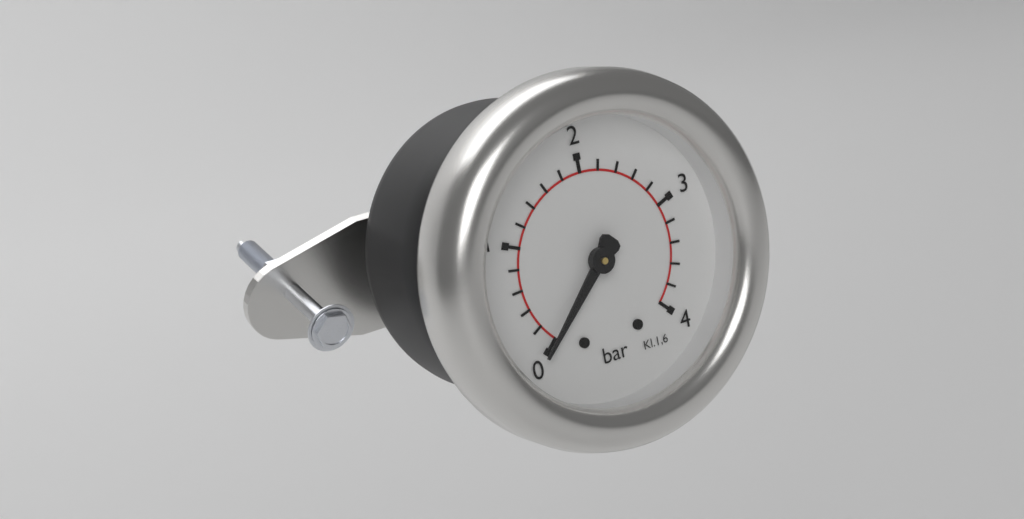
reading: 0.0 bar
